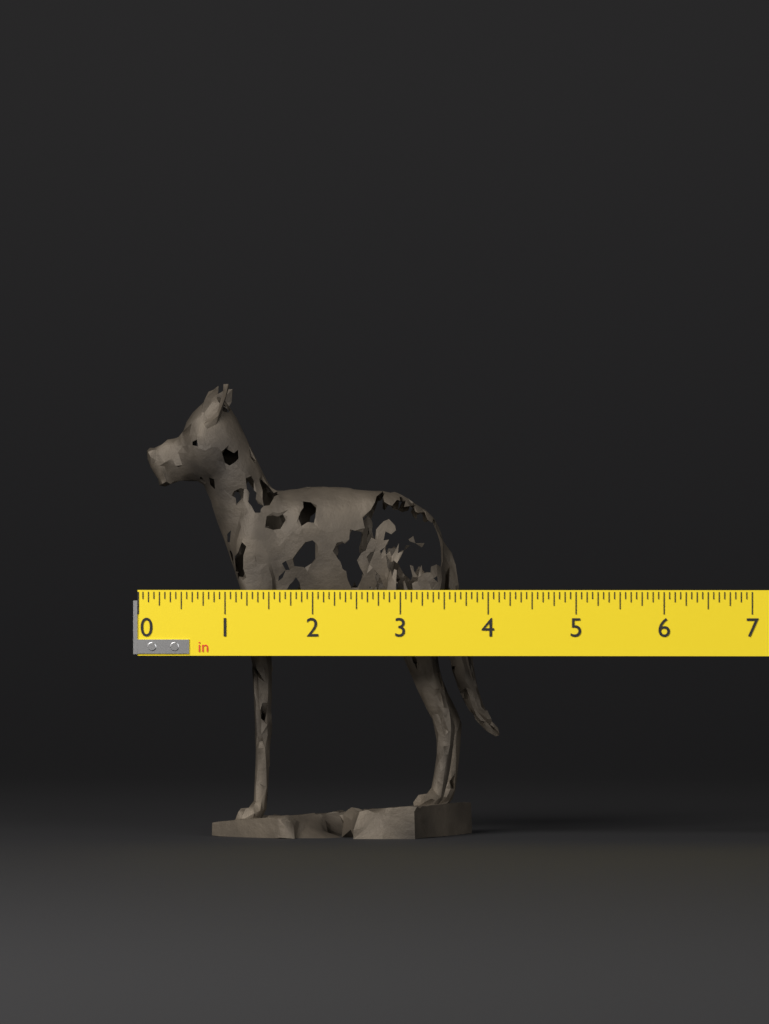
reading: 4.0625 in
